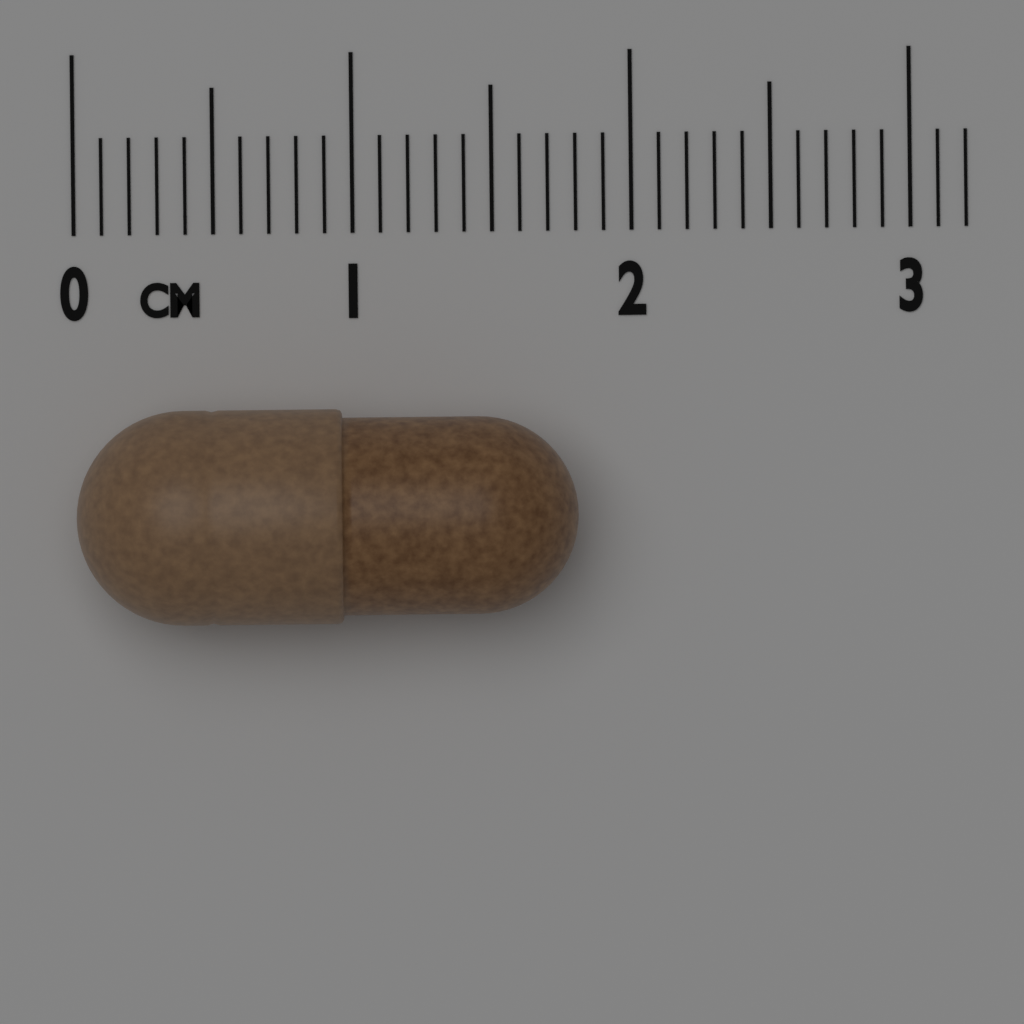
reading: 1.8 cm
